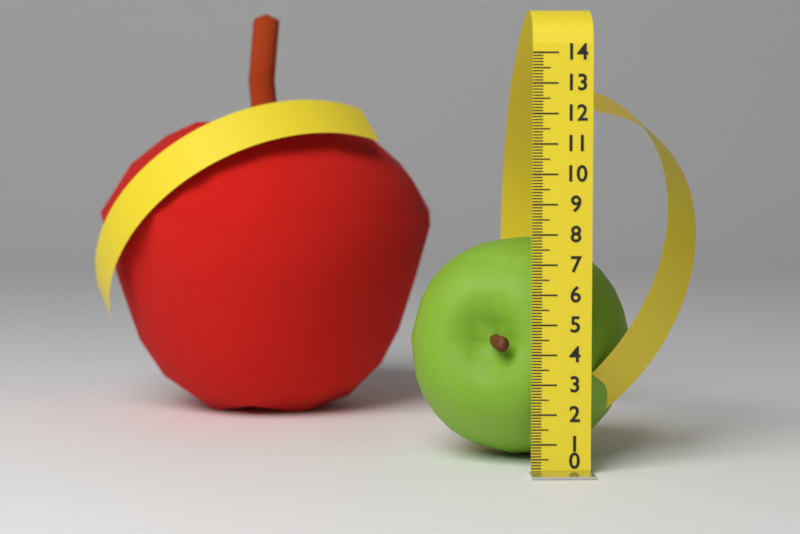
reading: 7.7 (no unit)
